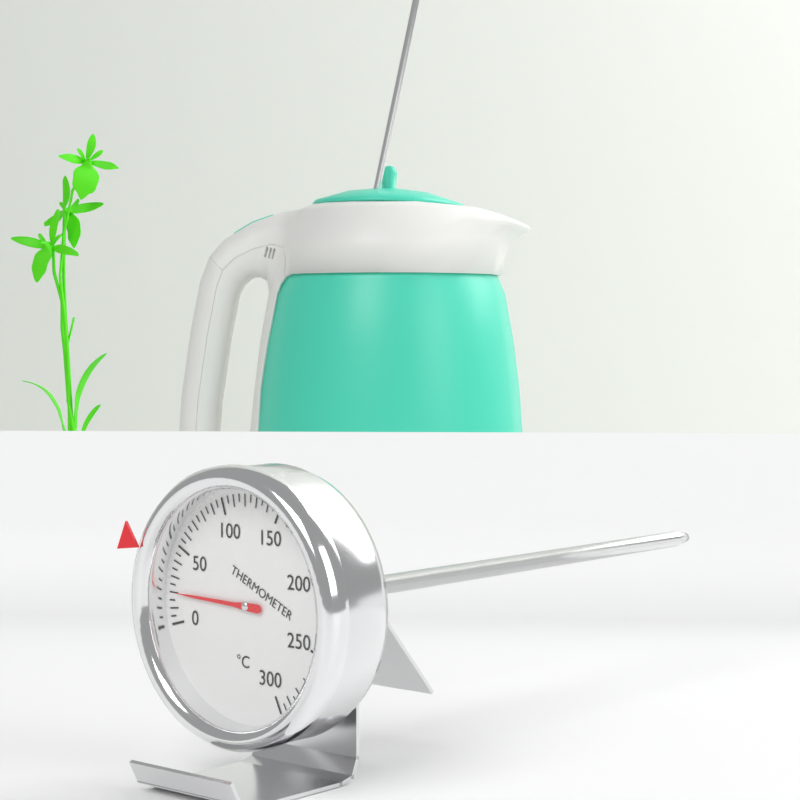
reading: 20 °C
